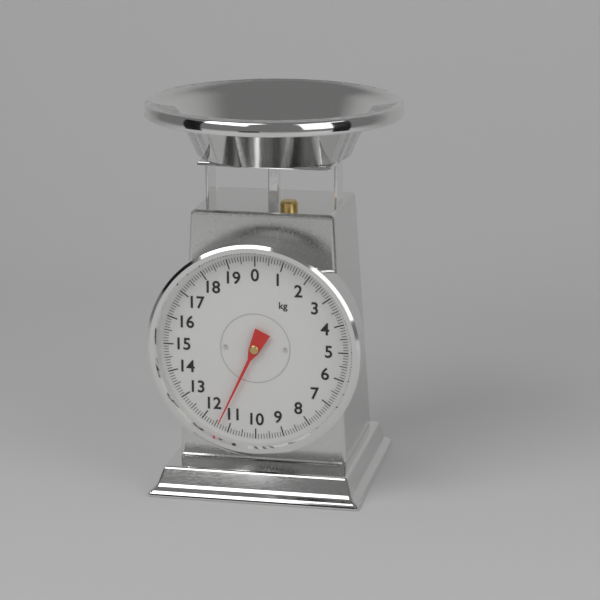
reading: 11.4 kg
